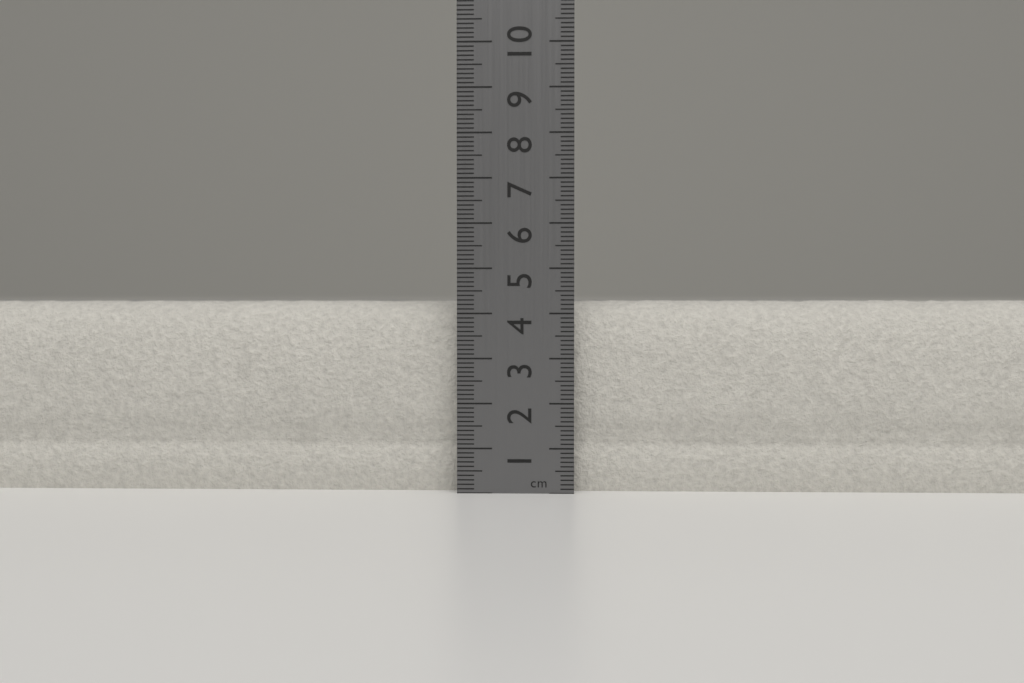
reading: 4.3 cm
